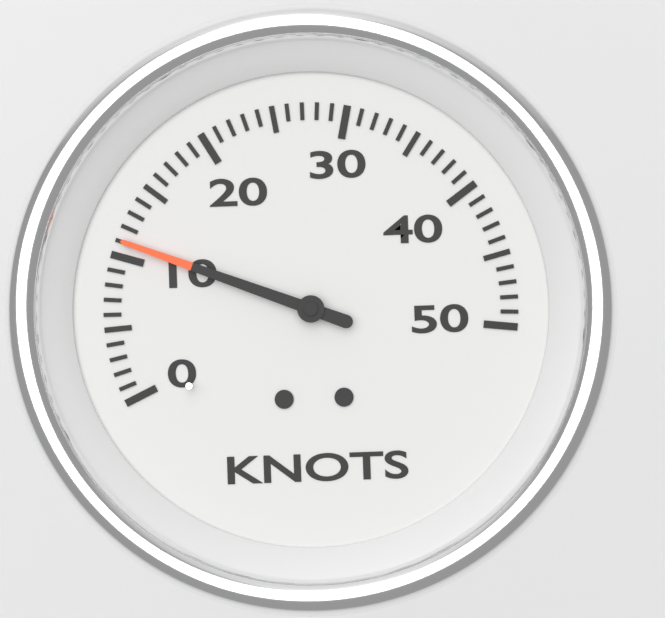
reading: 11 knots
